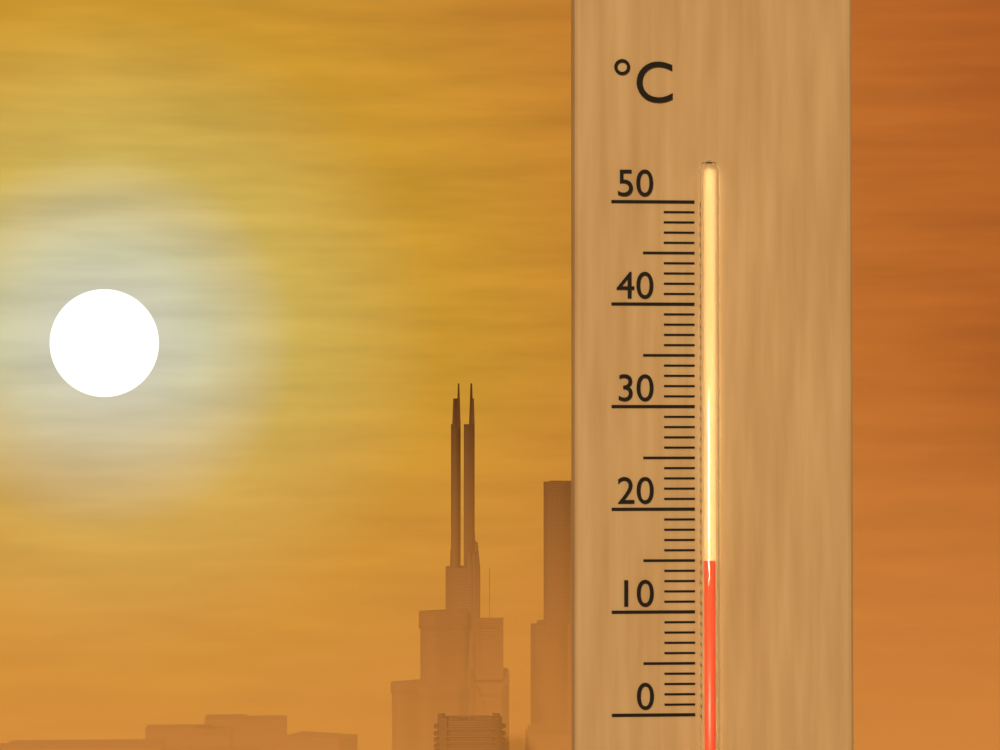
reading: 15 °C
